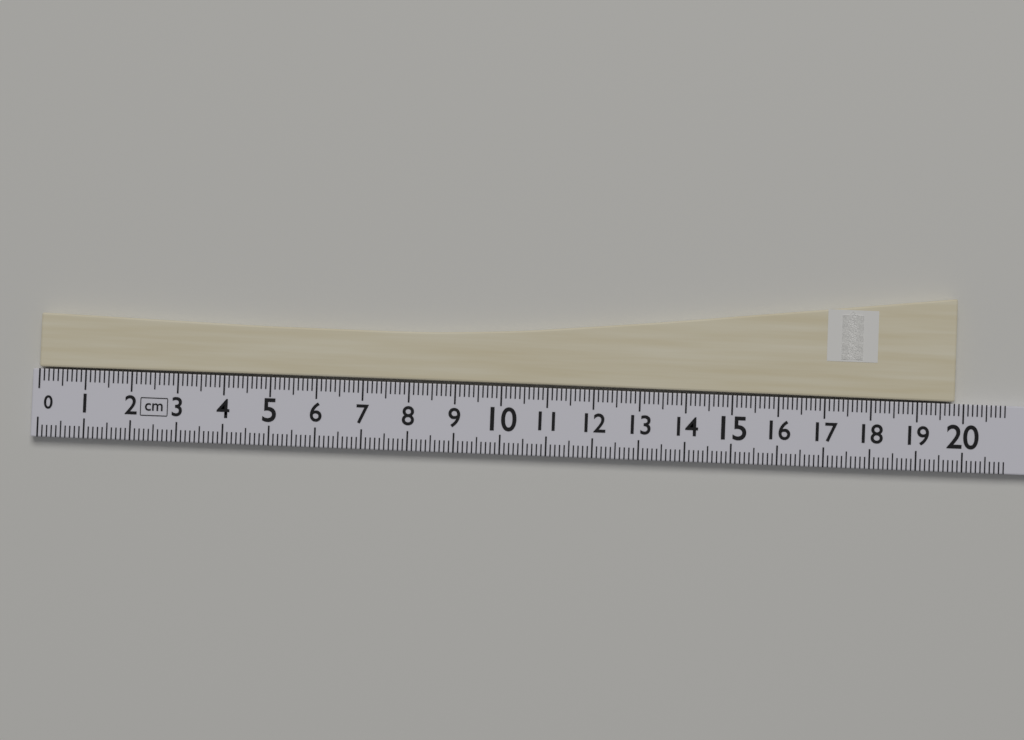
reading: 19.8 cm
